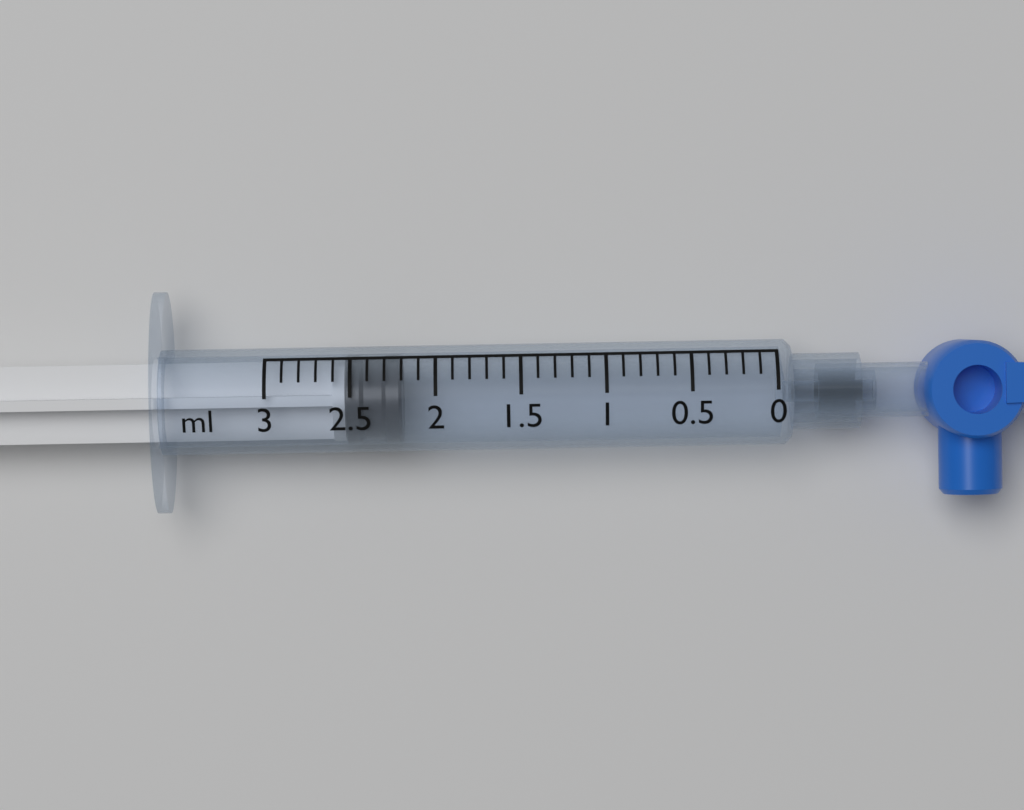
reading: 2.2 ml
